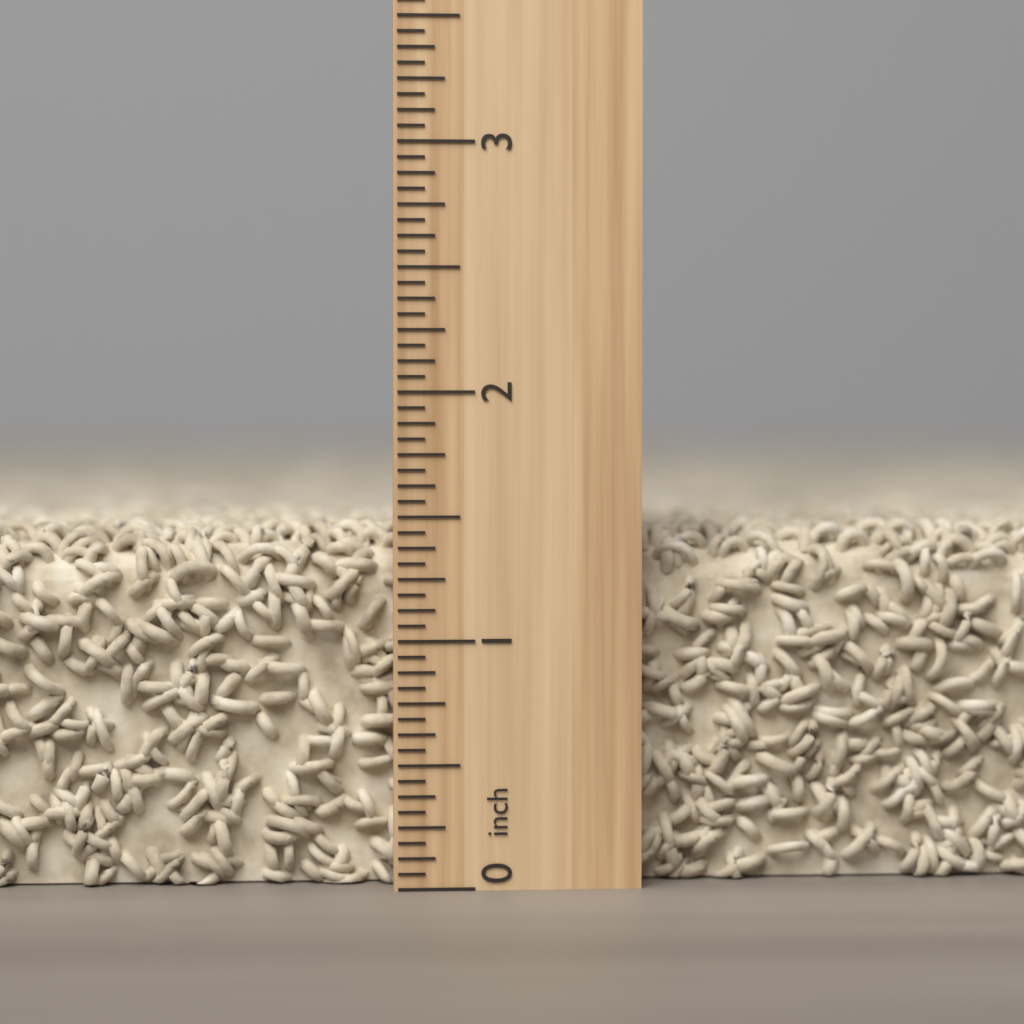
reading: 1.5000 inch
